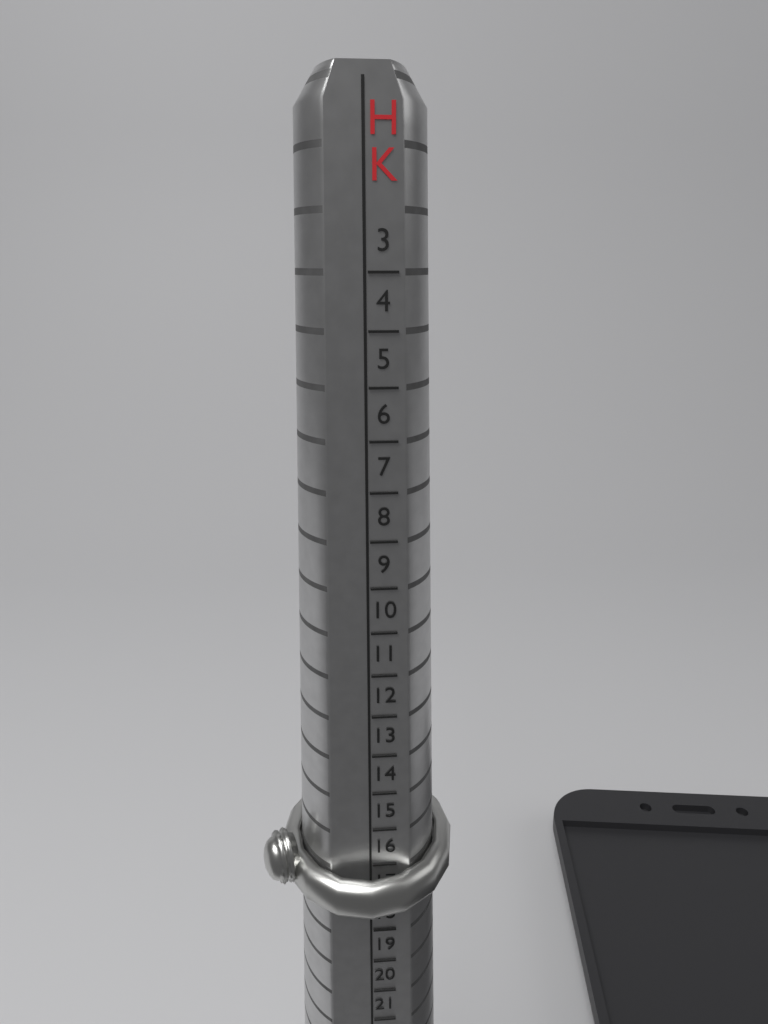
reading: 17 HK
